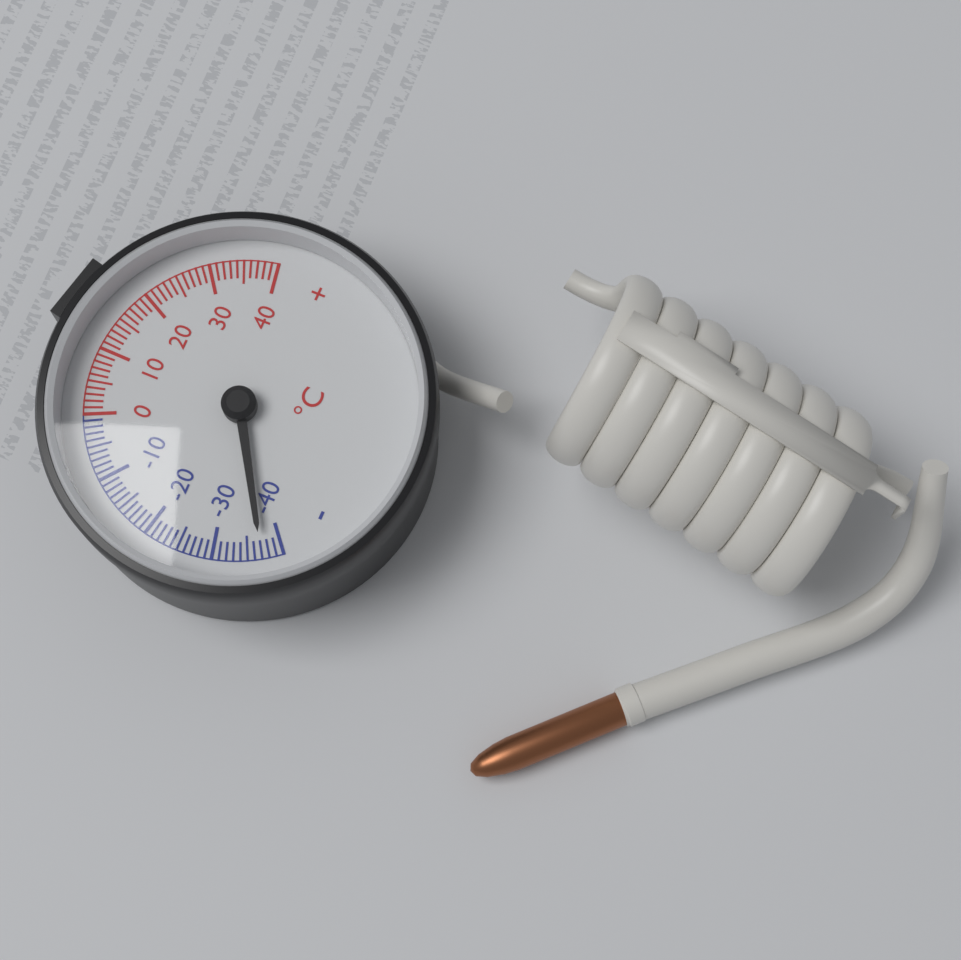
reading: -37 °C
